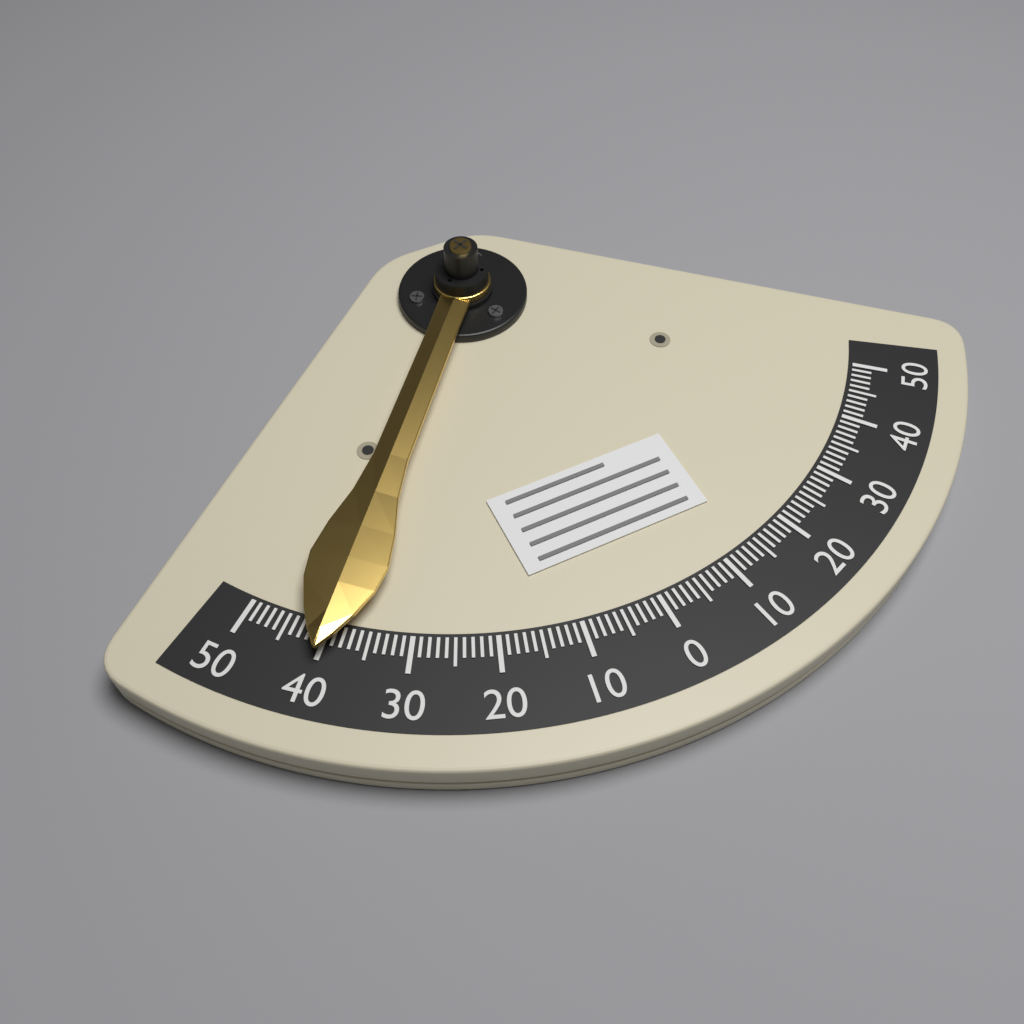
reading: 40 (no unit)
